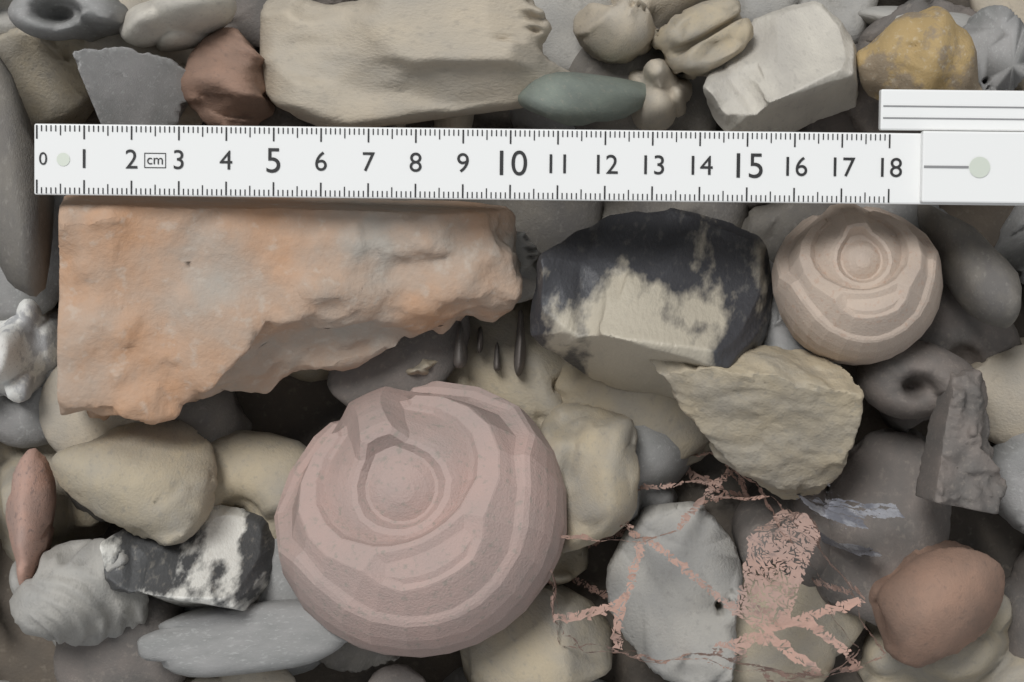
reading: 10.3 cm
